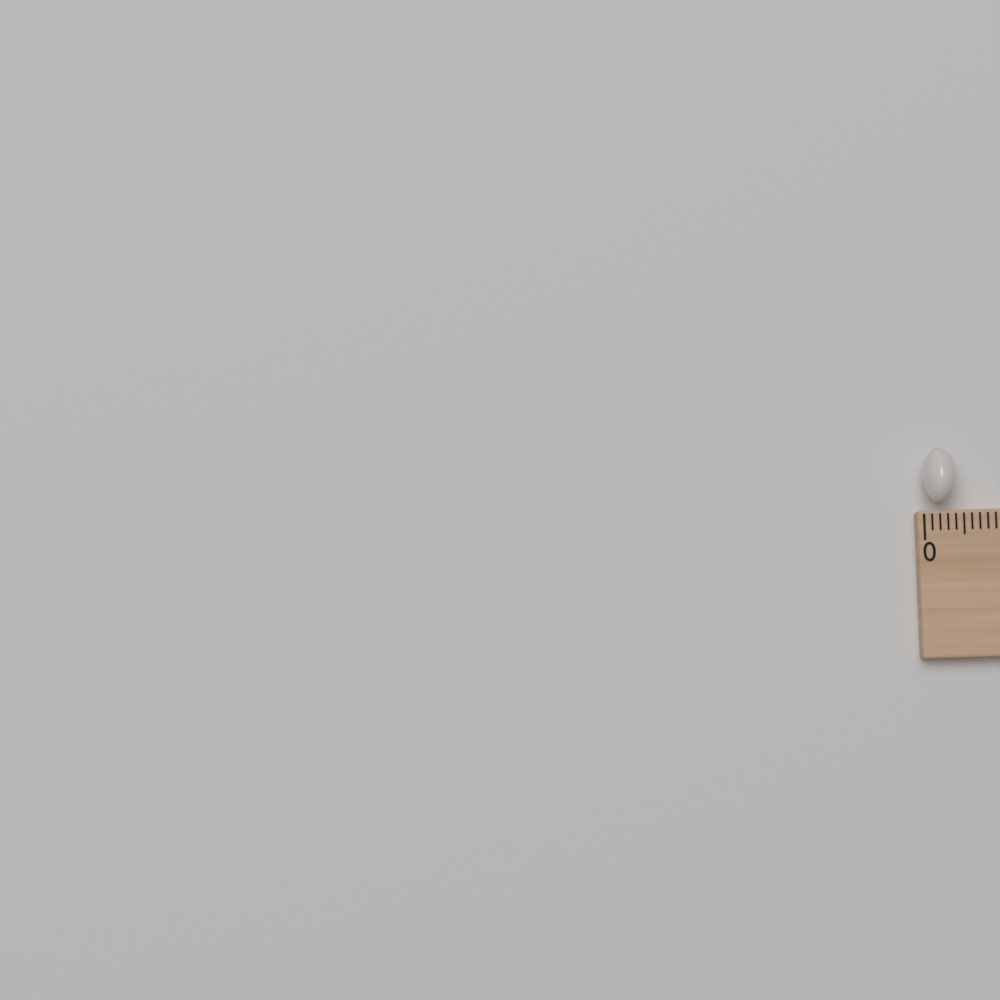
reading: 0.4 (no unit)
